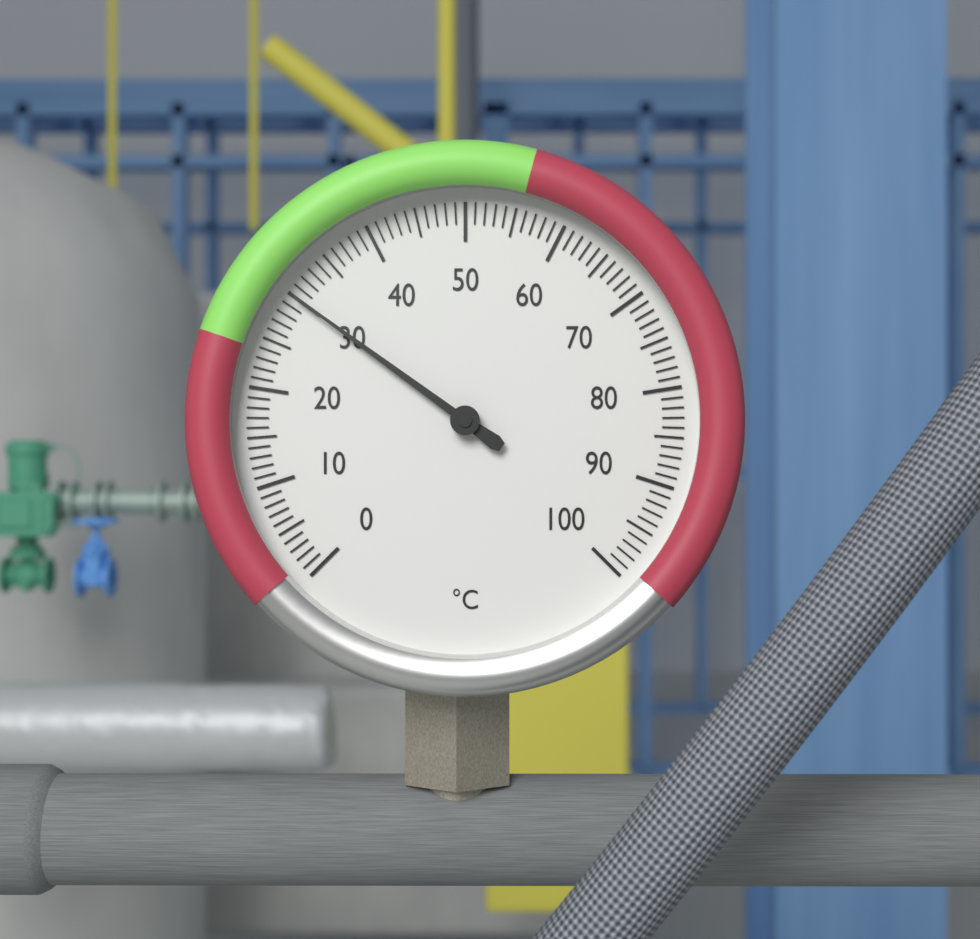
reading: 30 °C
